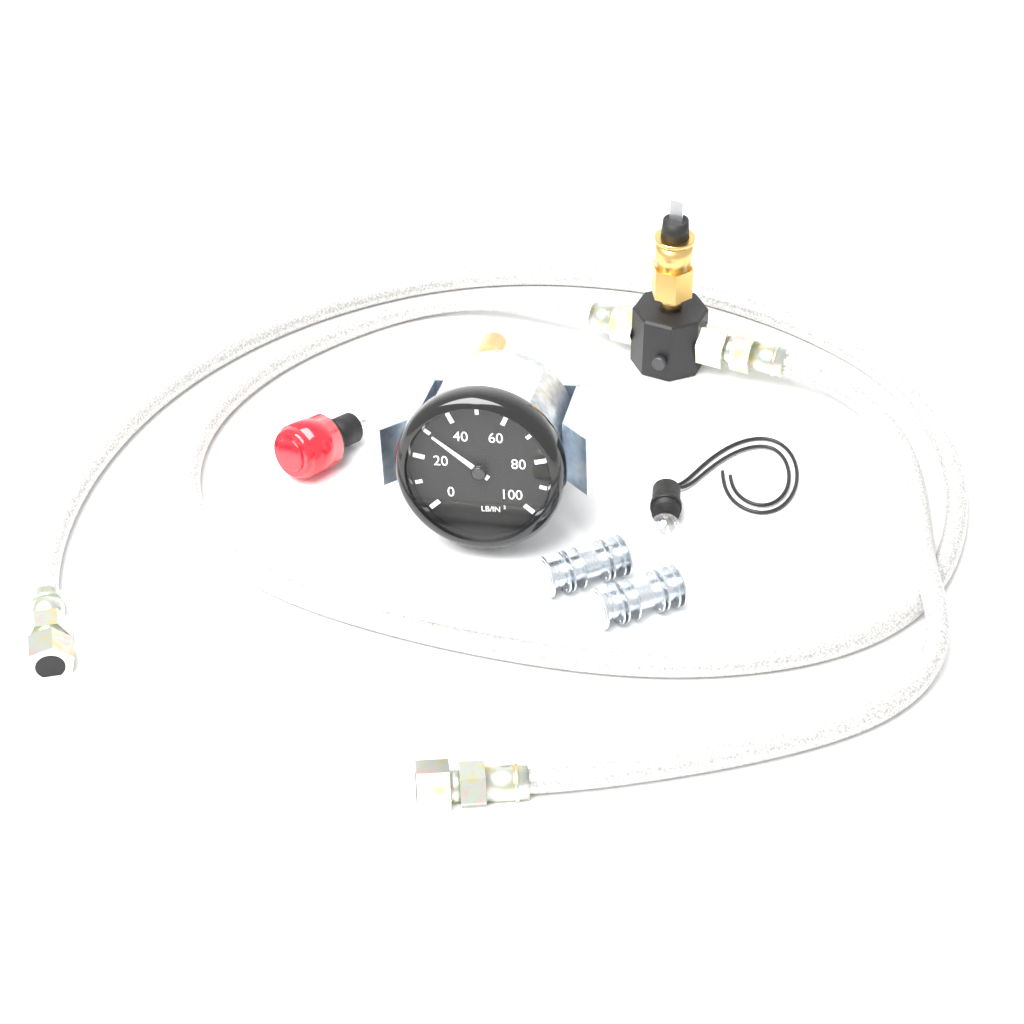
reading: 30 lb/in²
